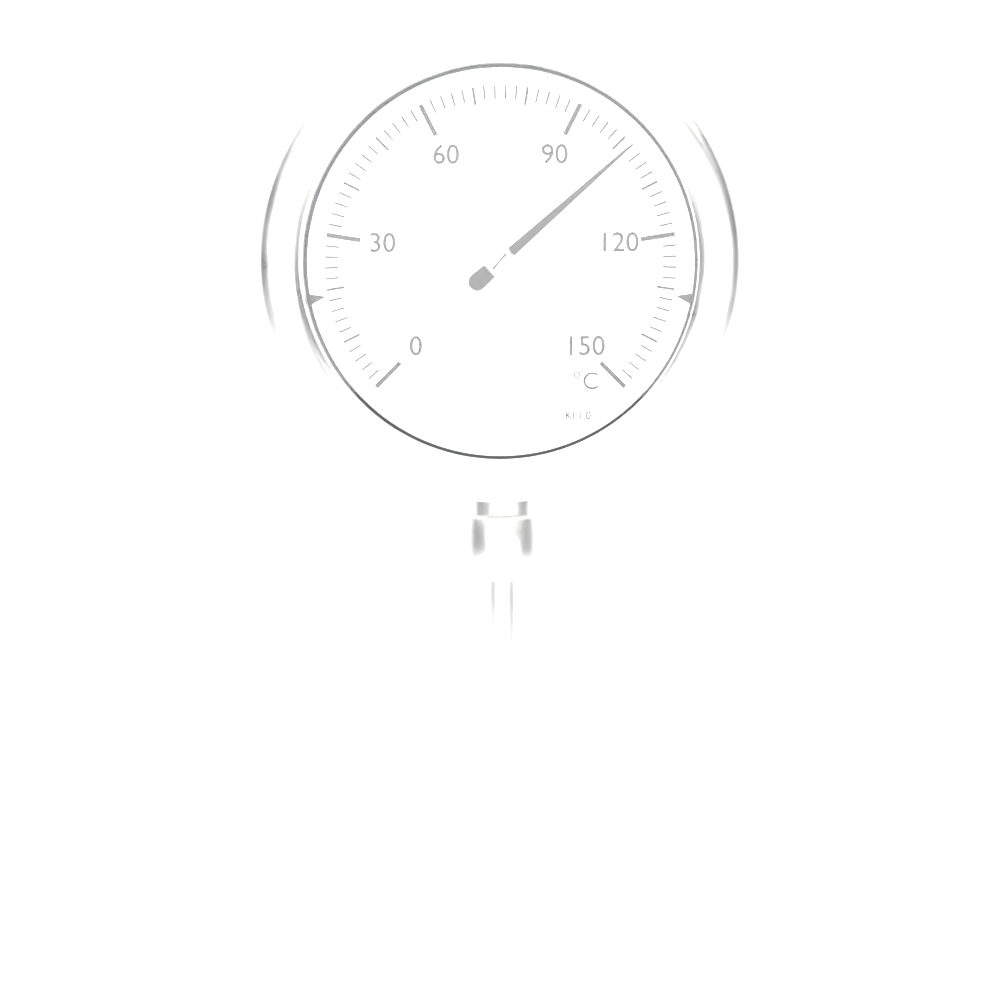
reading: 102 °C
